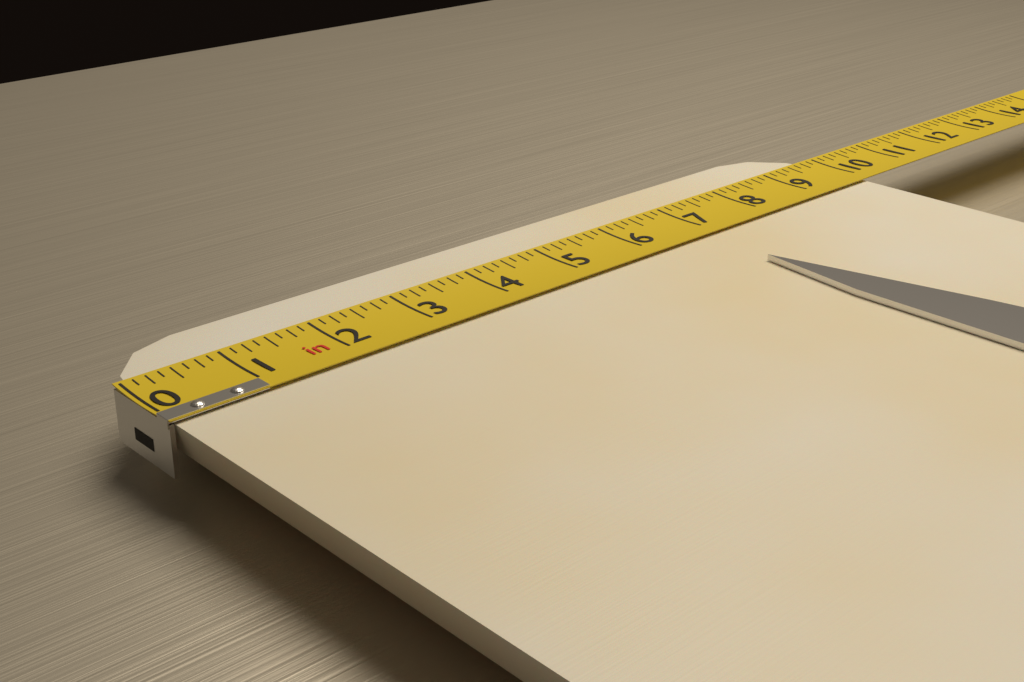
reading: 9.875 in
